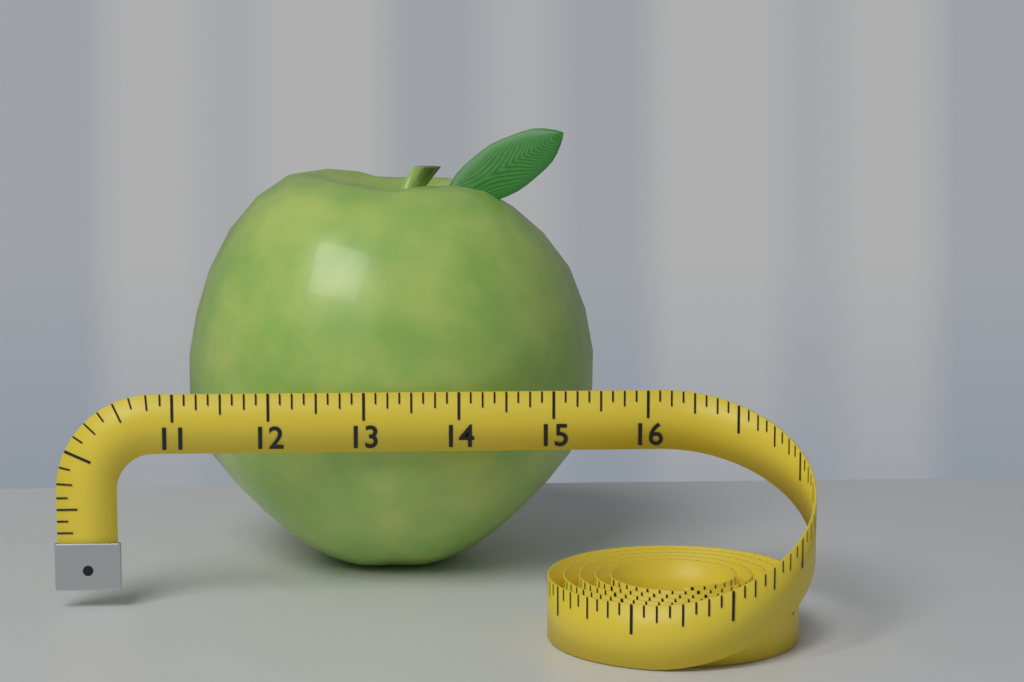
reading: 15.625 (no unit)
